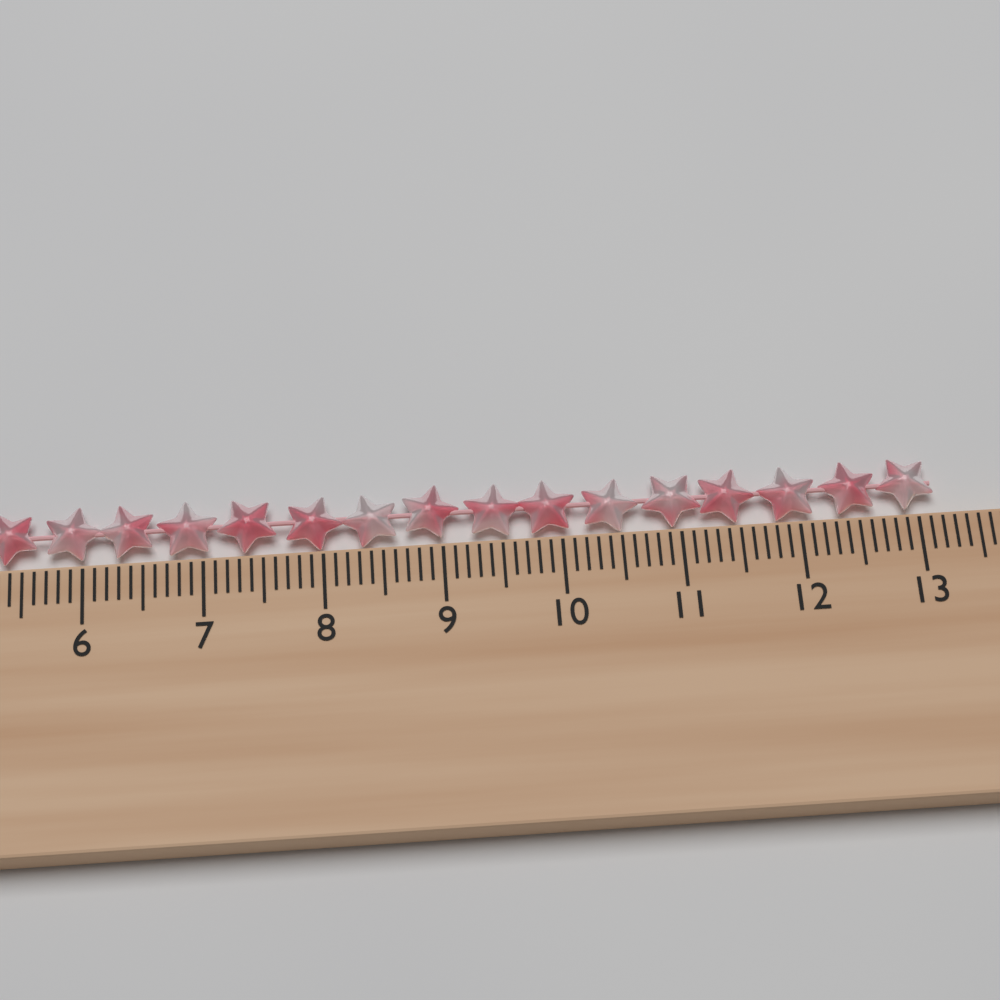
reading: 13.2 cm
